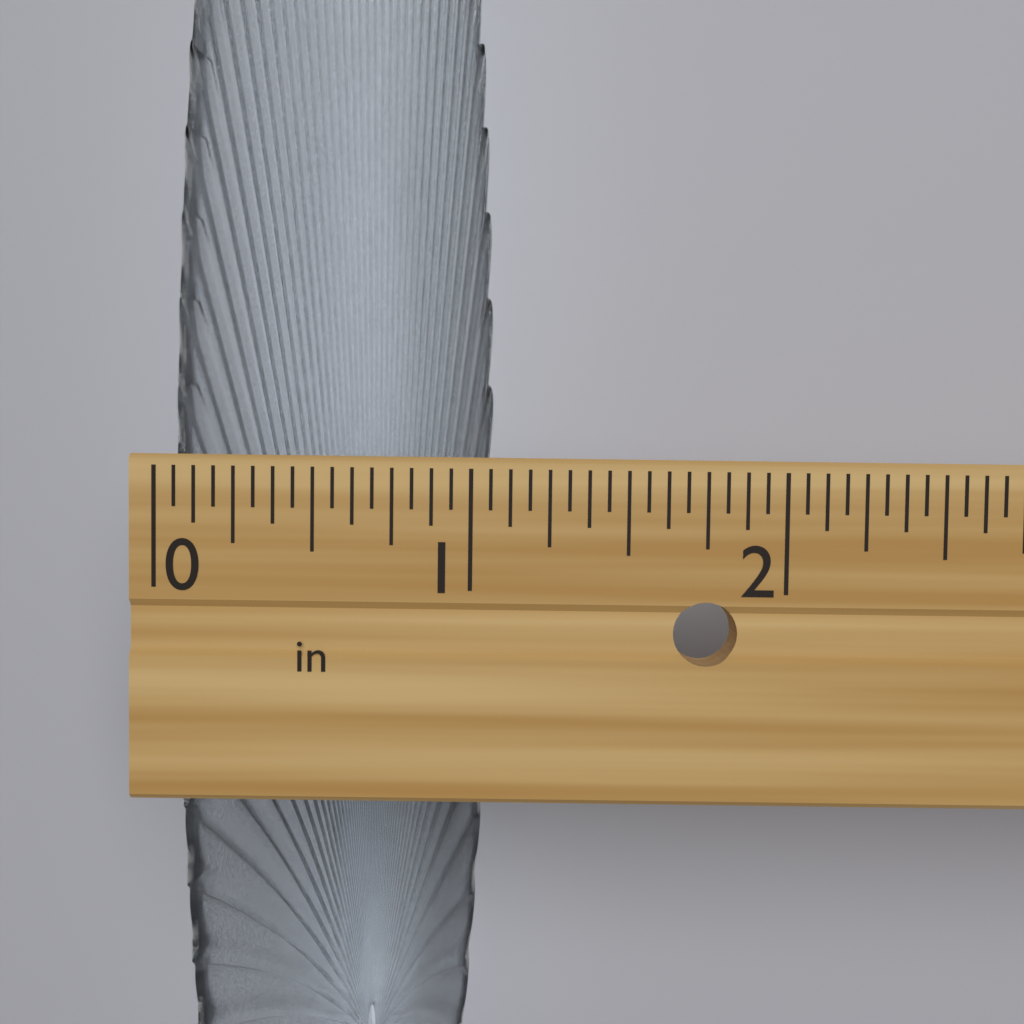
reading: 1.0625 in
